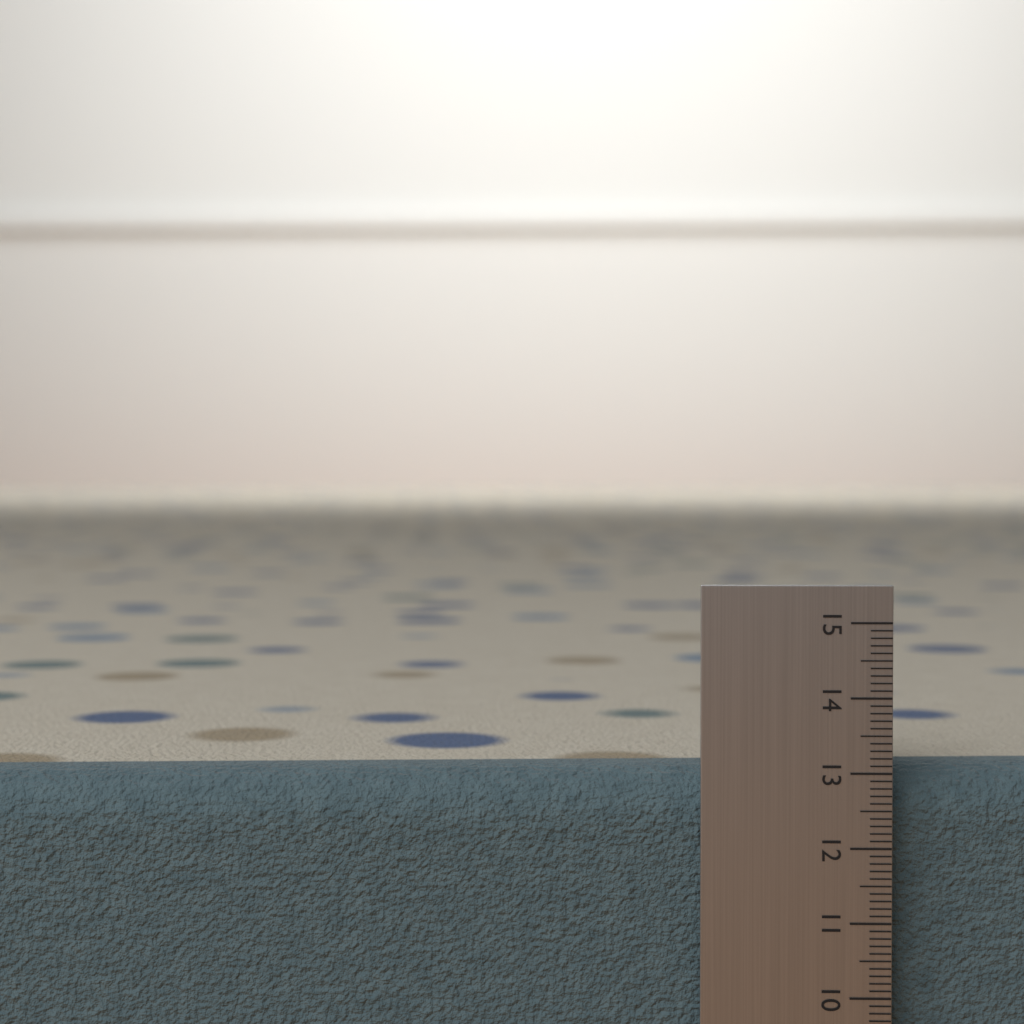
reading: 13.0 (no unit)
